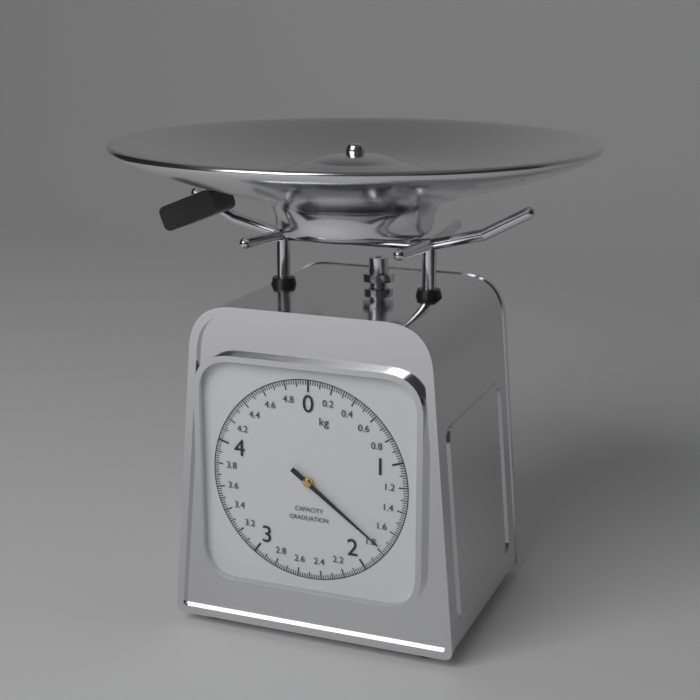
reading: 1.76 kg
